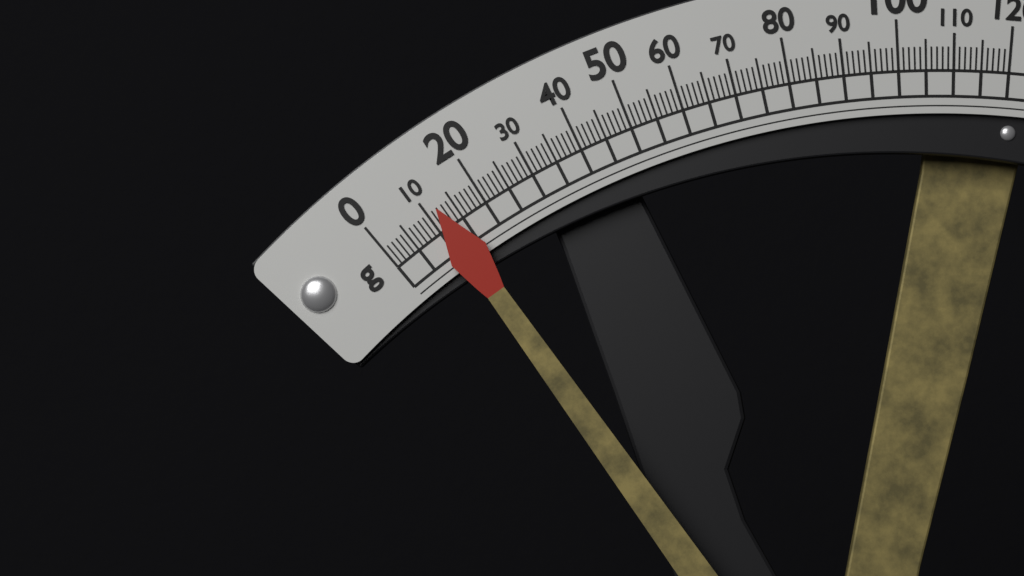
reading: 12 g
